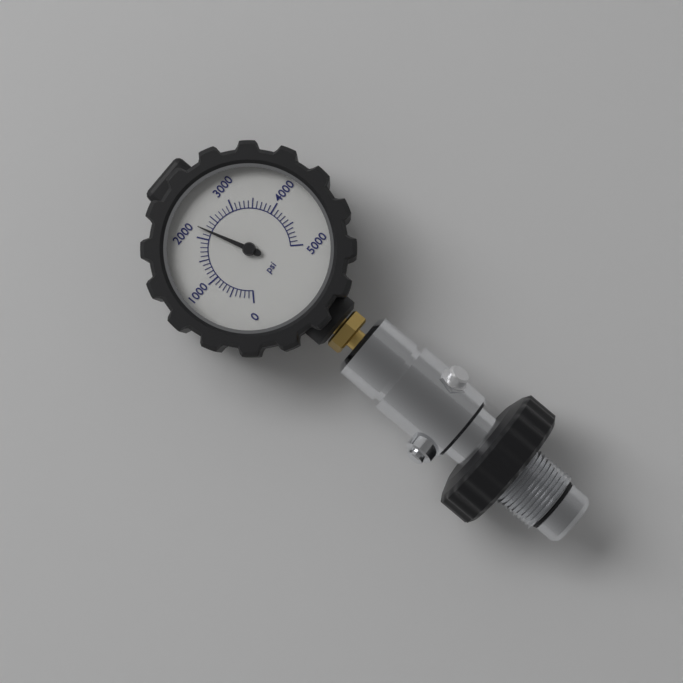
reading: 2200 psi
